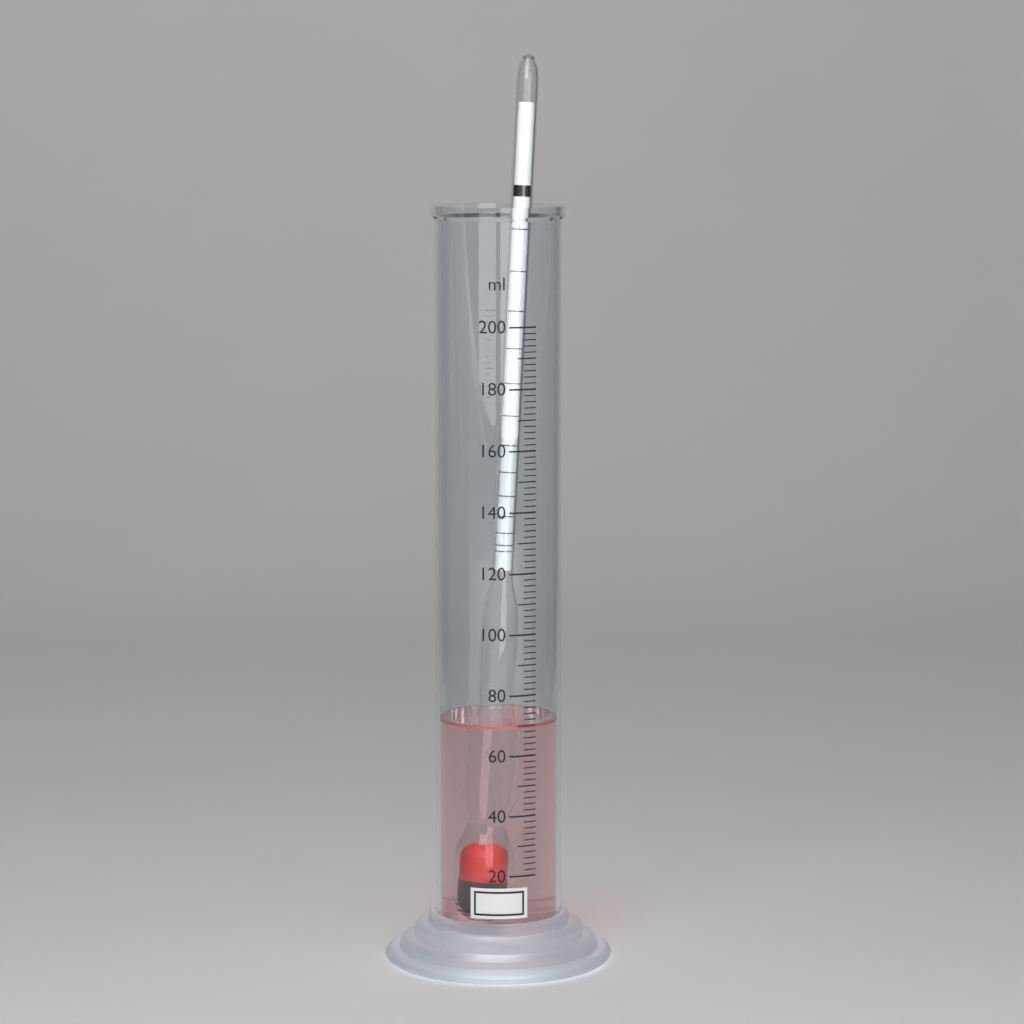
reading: 70 ml
